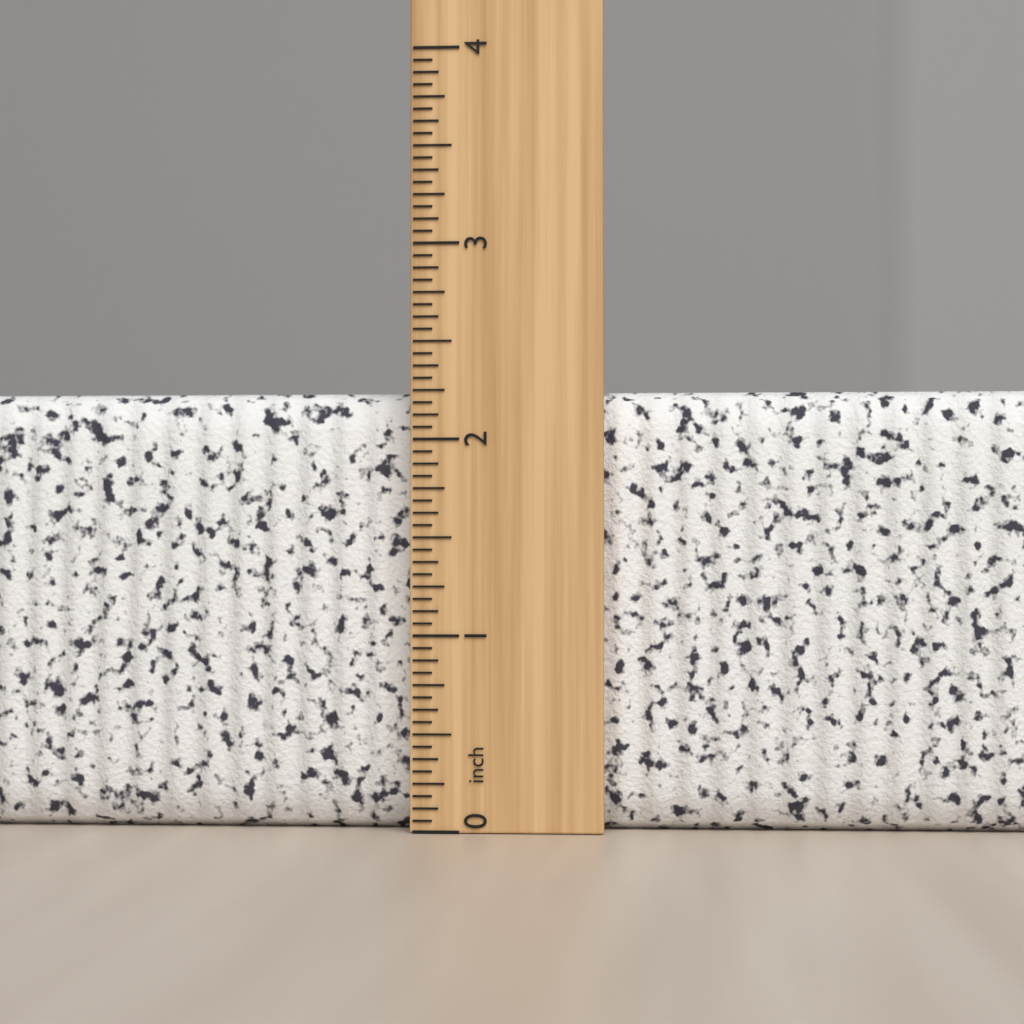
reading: 2.2500 inch
